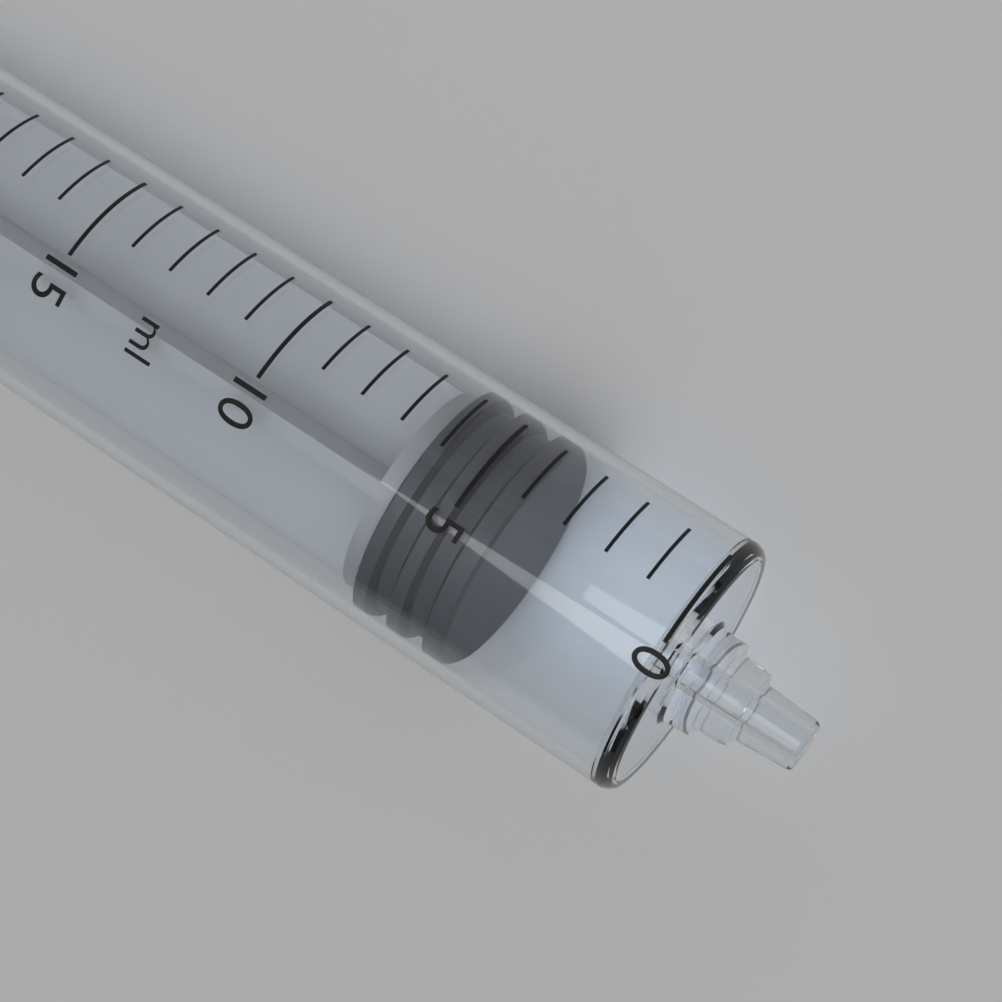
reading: 4 ml
